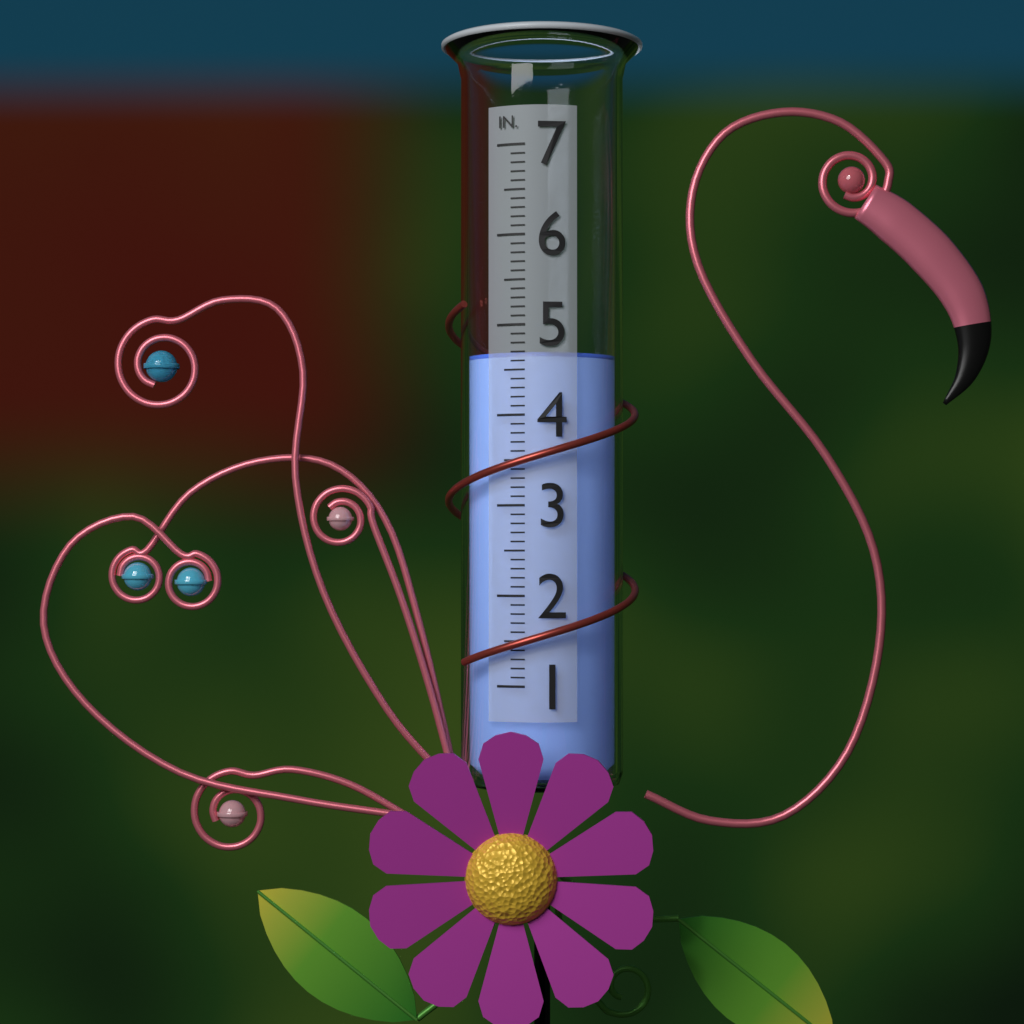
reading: 4.7 in
